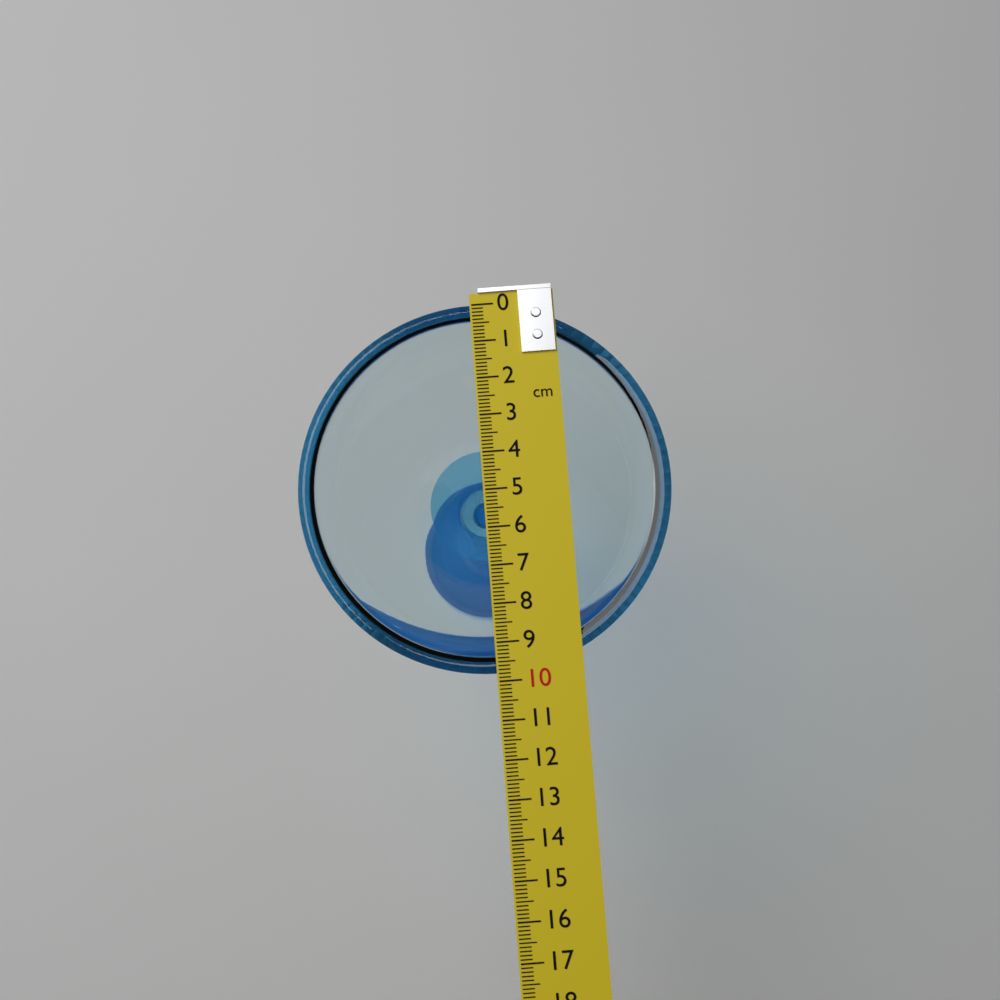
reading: 9.8 cm
